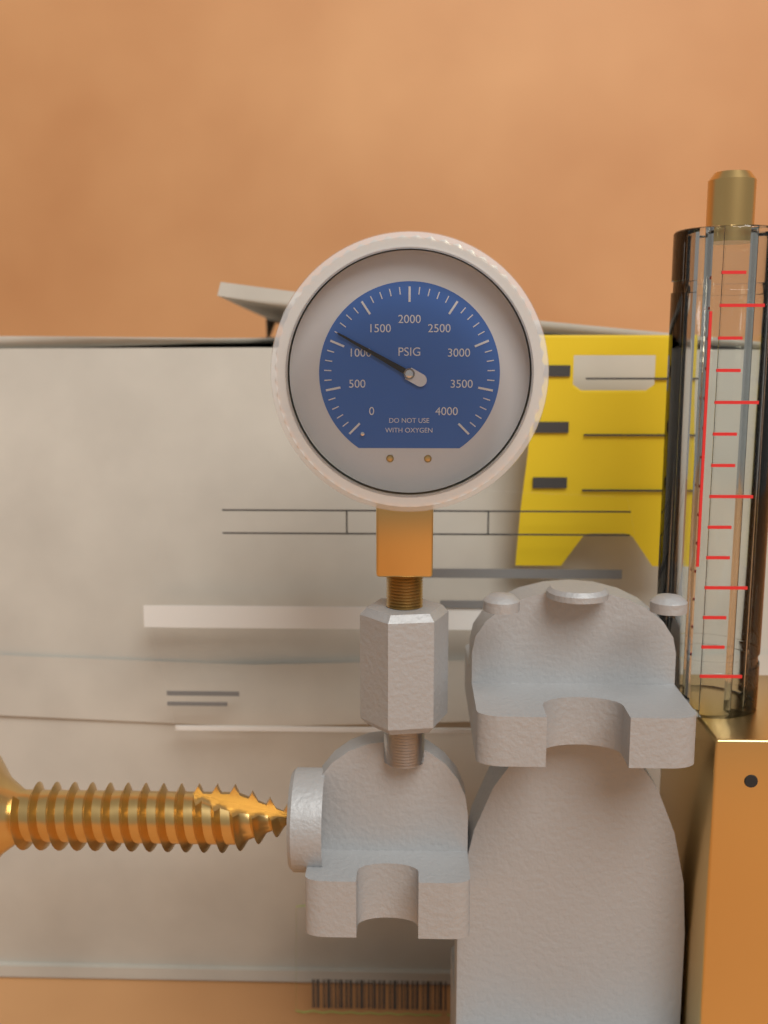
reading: 1100 psi
